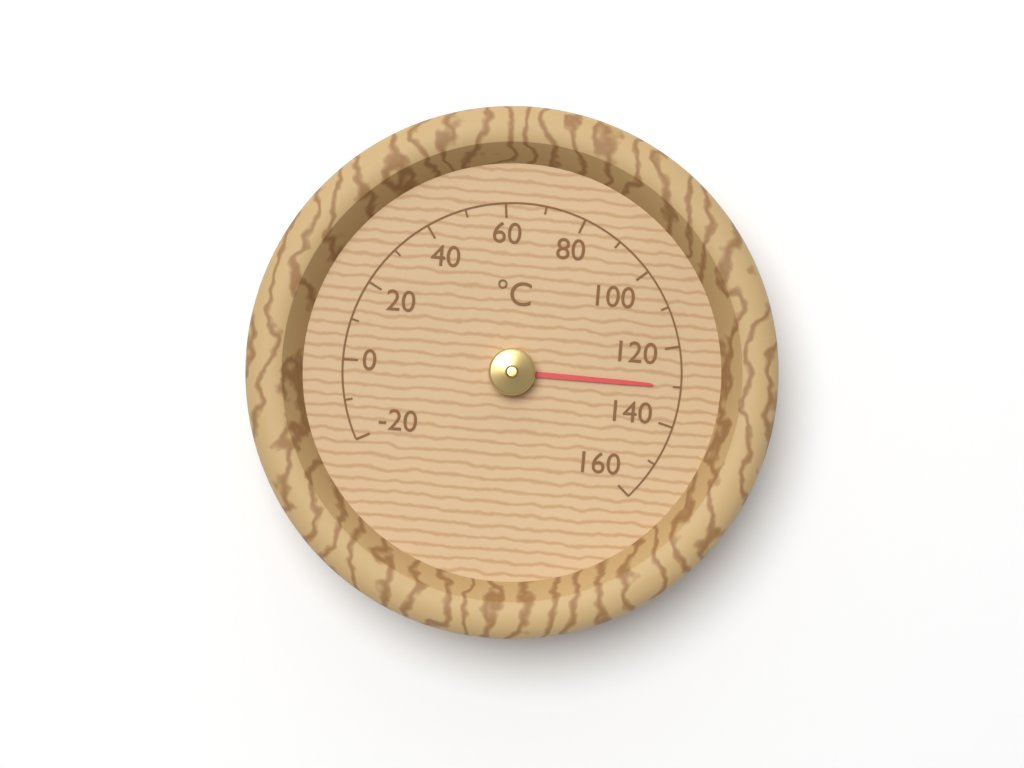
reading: 130 °C
